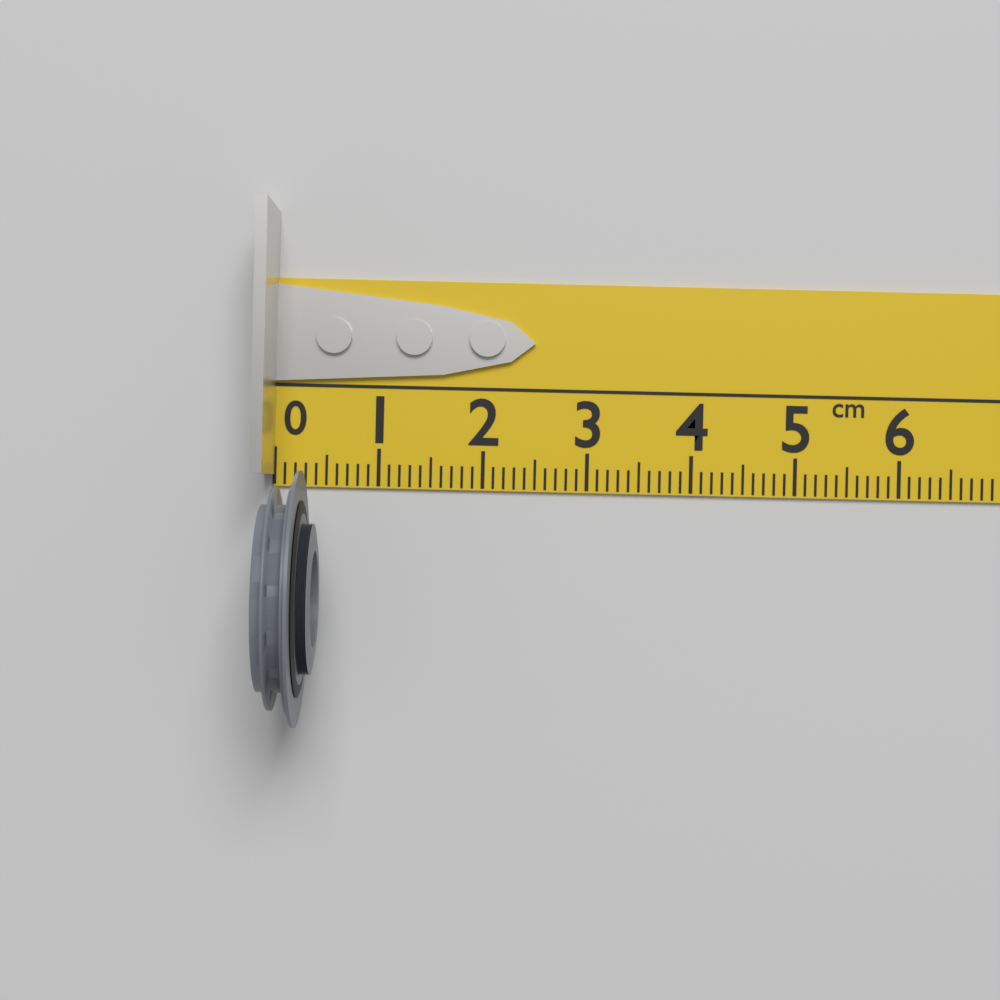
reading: 0.5 cm
